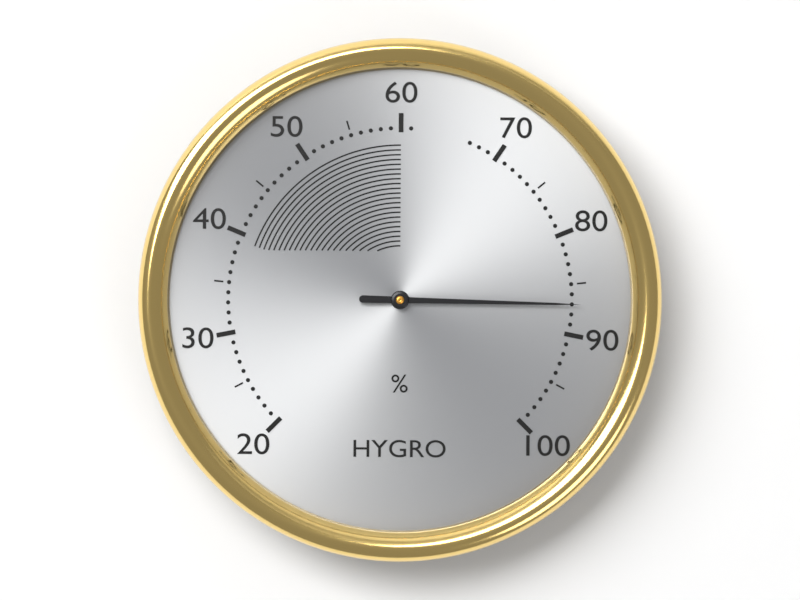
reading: 87 %
